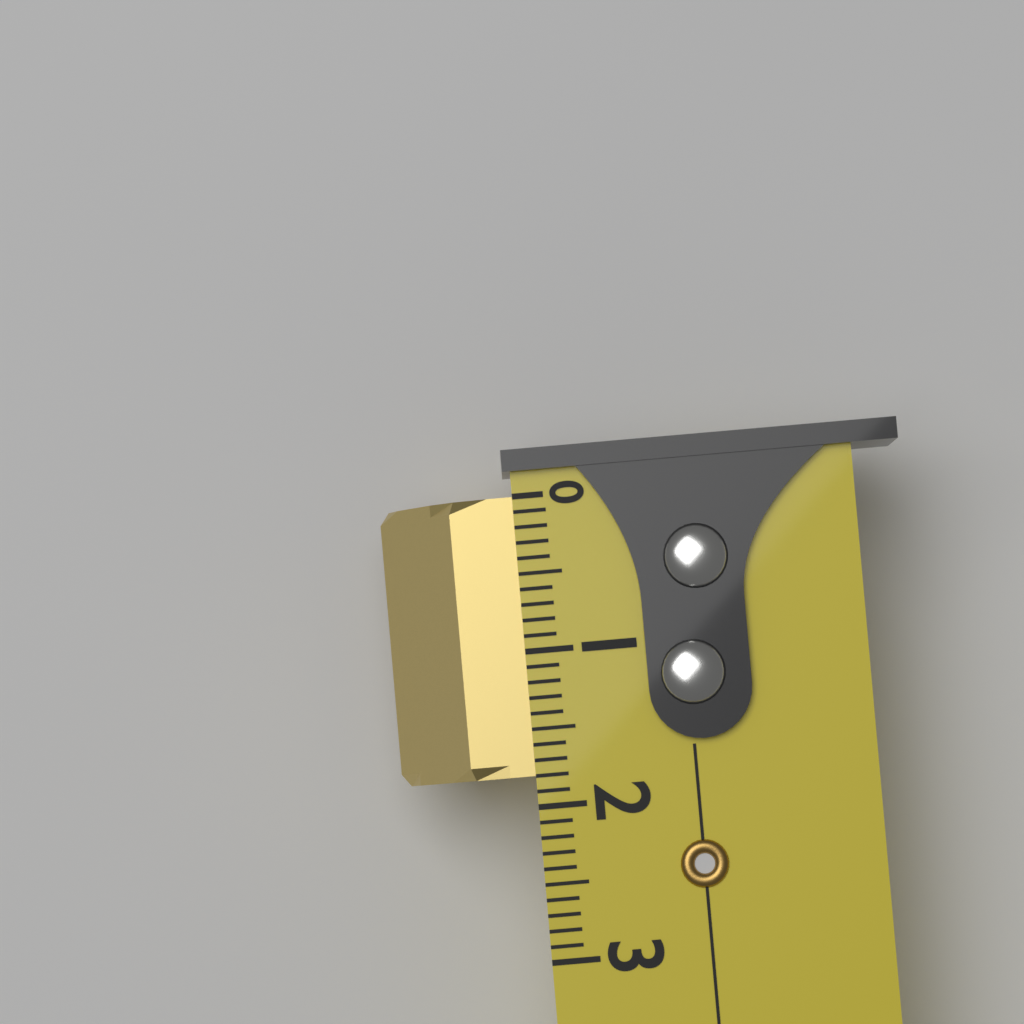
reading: 1.8 (no unit)
